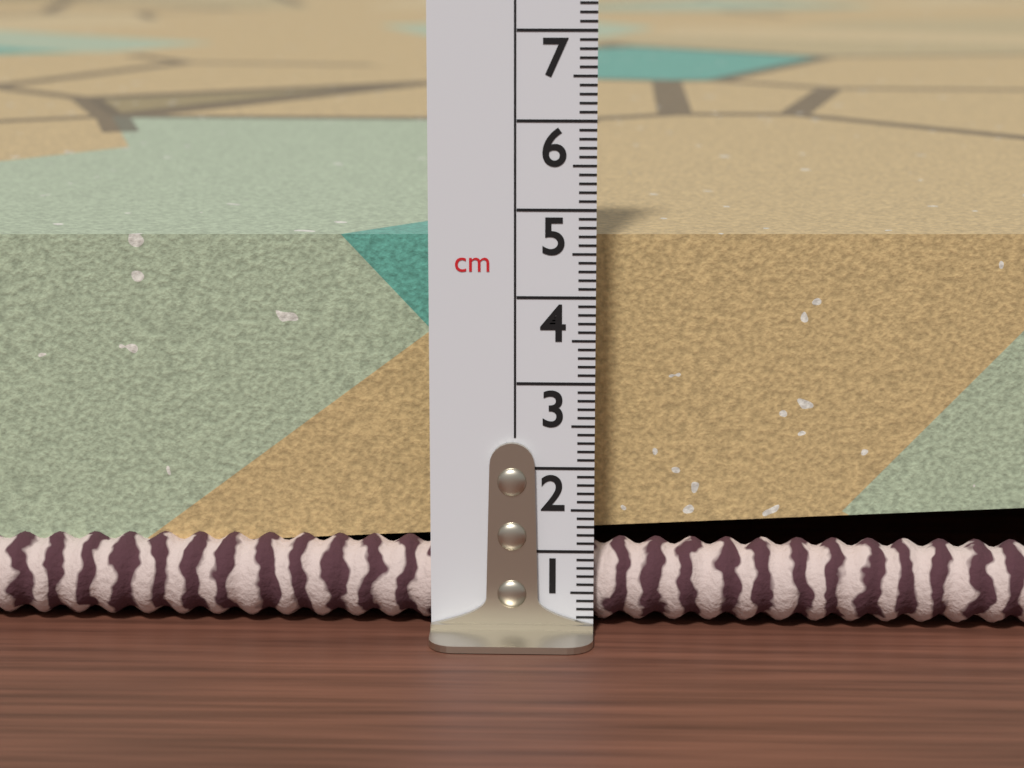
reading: 4.6 cm
